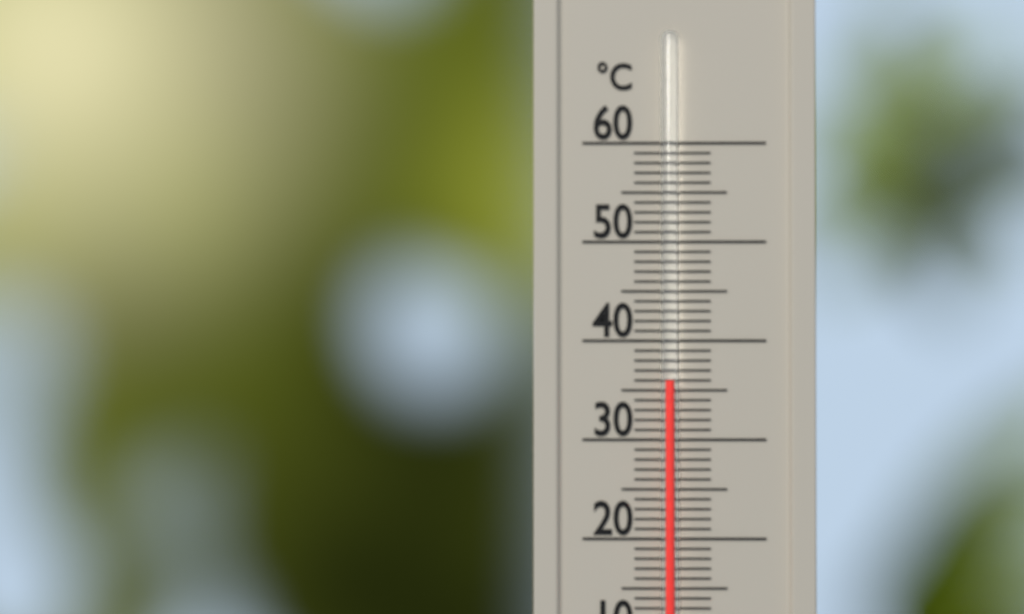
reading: 36 °C
